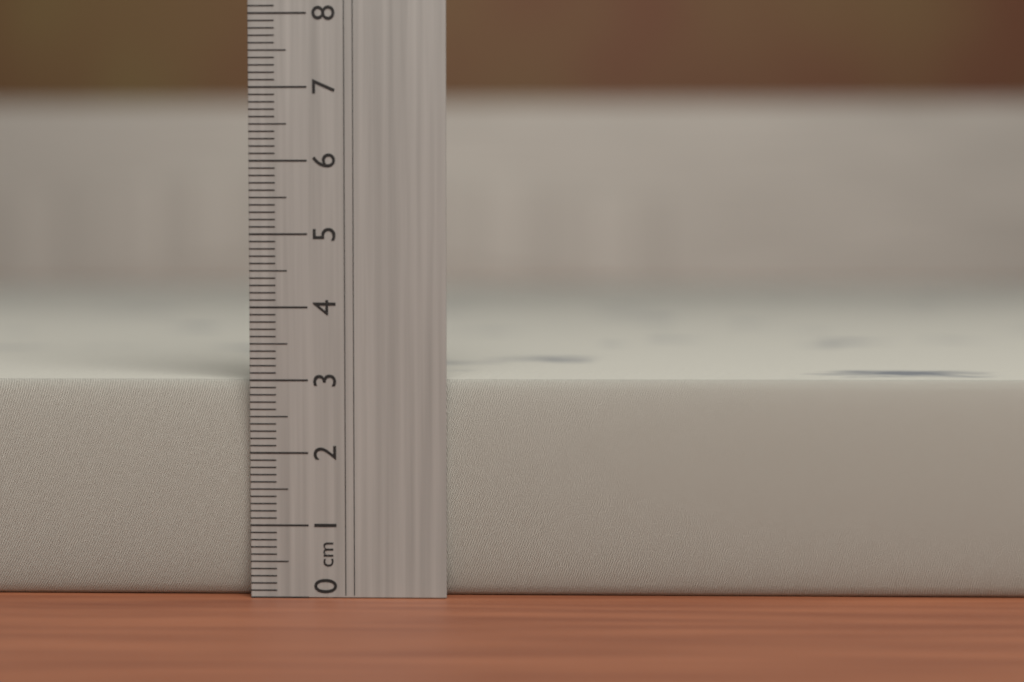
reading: 3.0 cm
